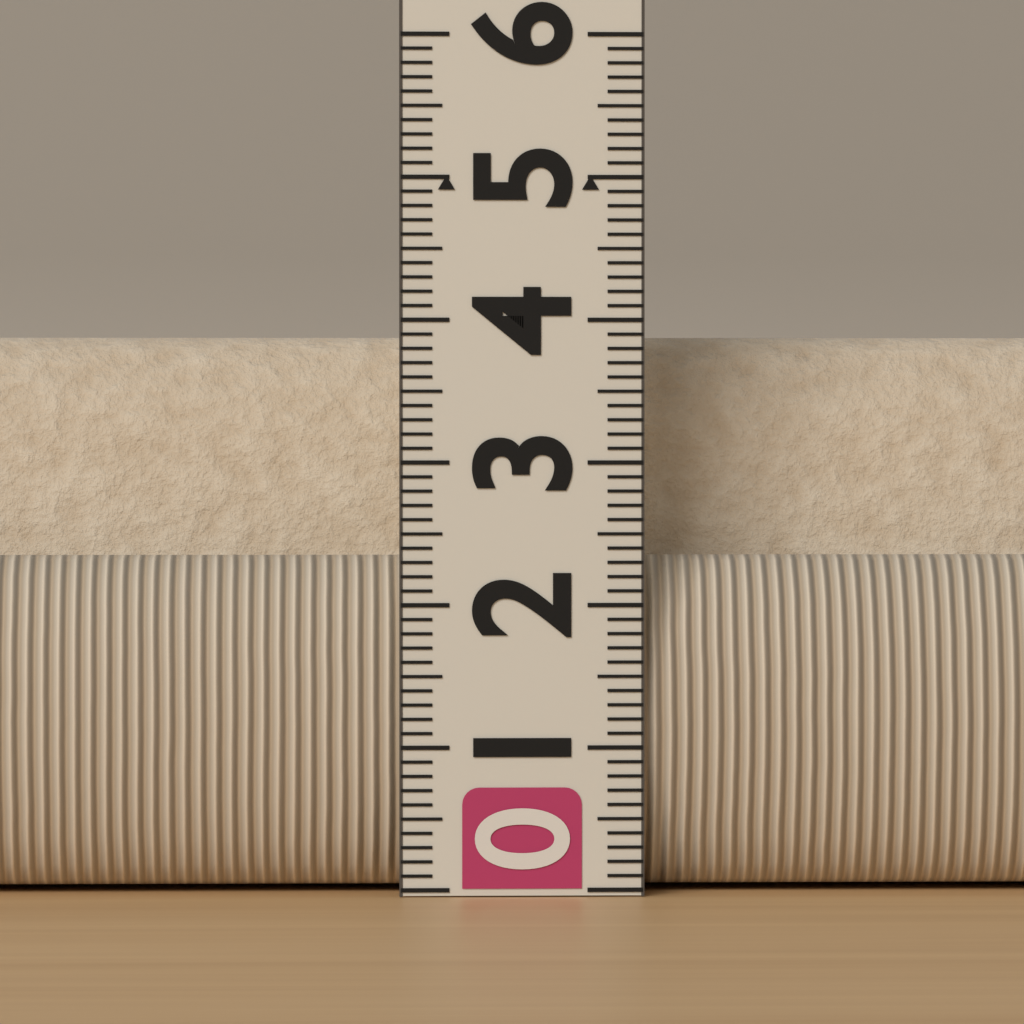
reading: 3.9 (no unit)
